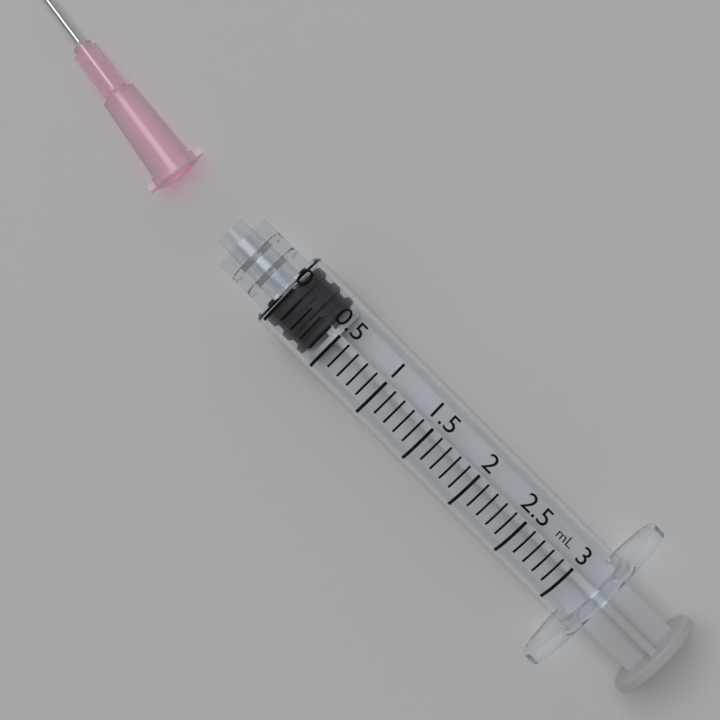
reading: 0.0 ml
